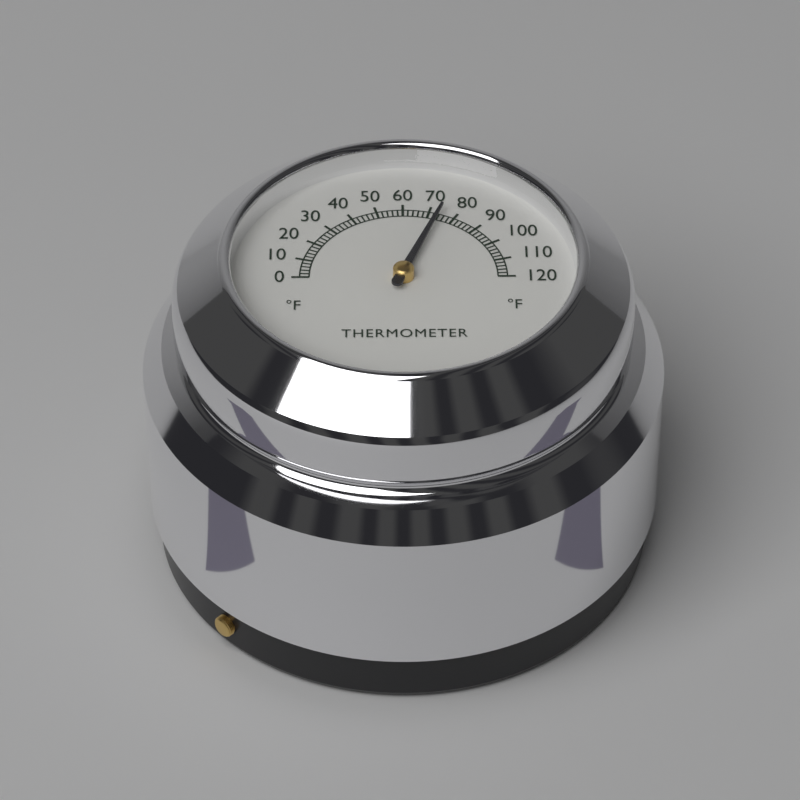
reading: 74 °F
